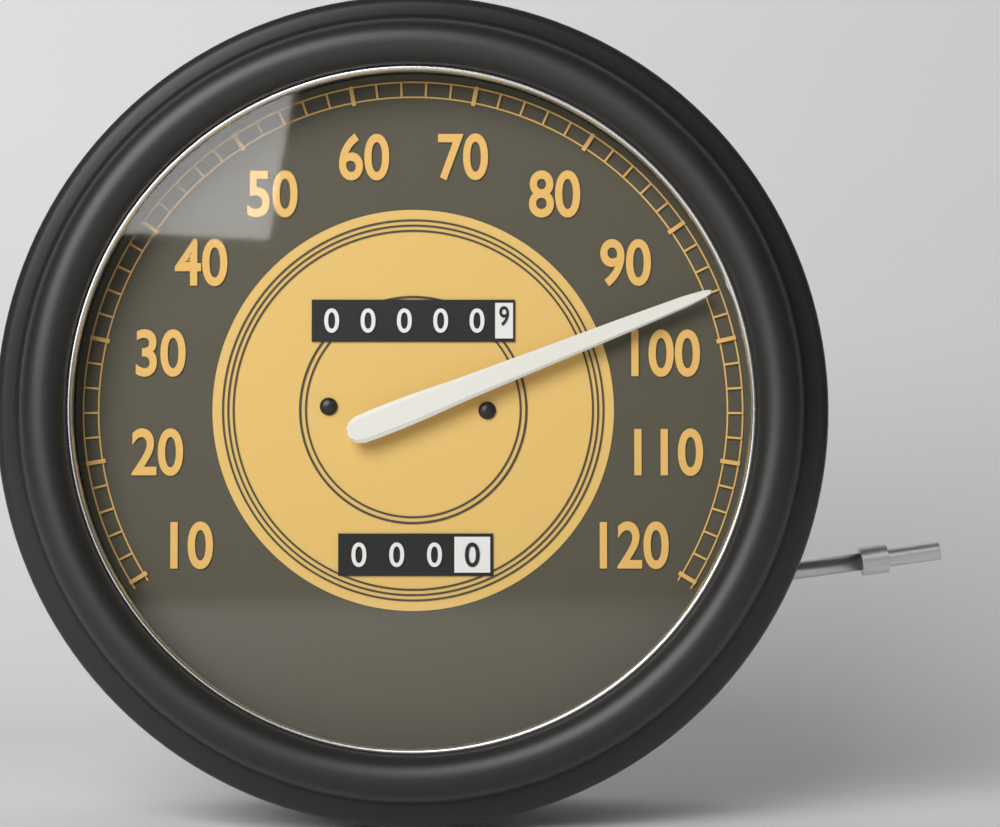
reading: 96 (no unit)
